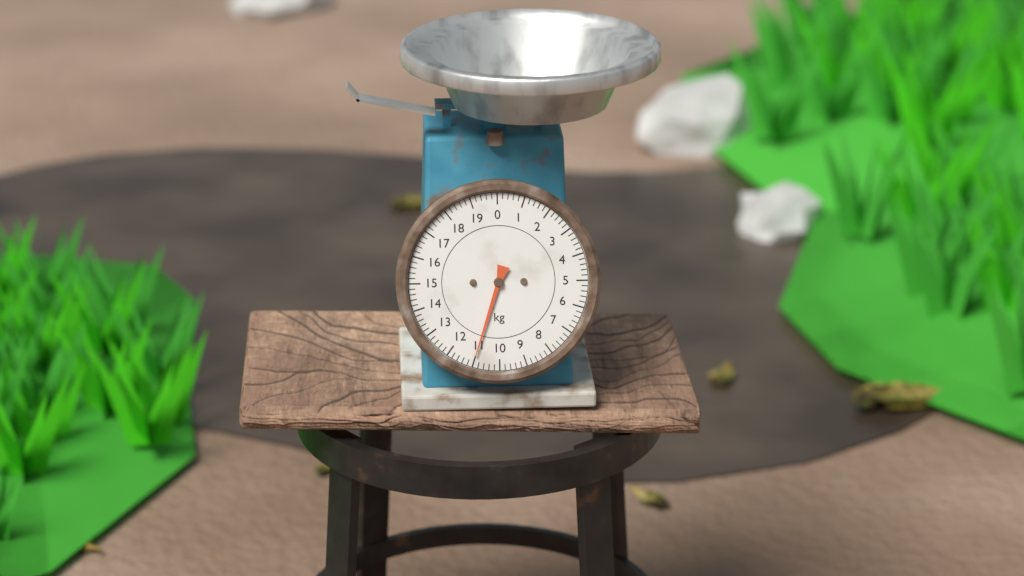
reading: 11.0 kg
